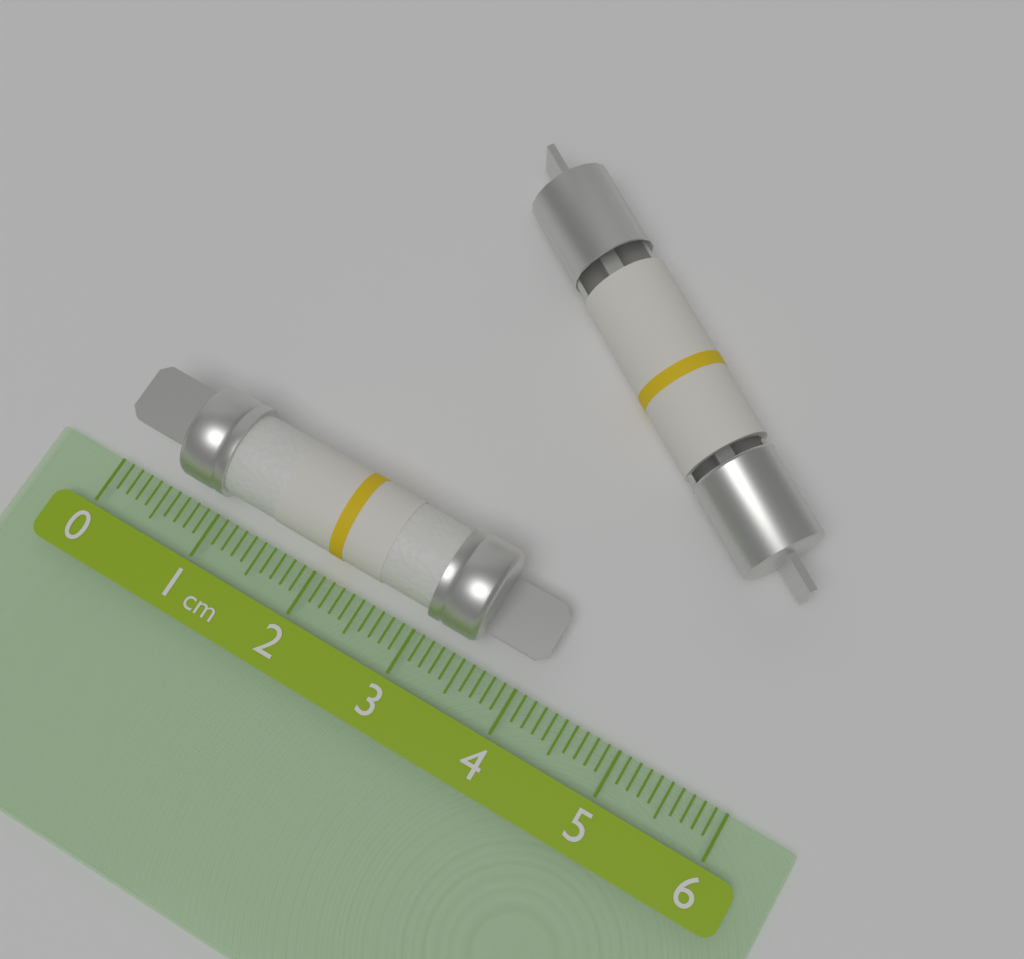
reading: 4.1 cm
